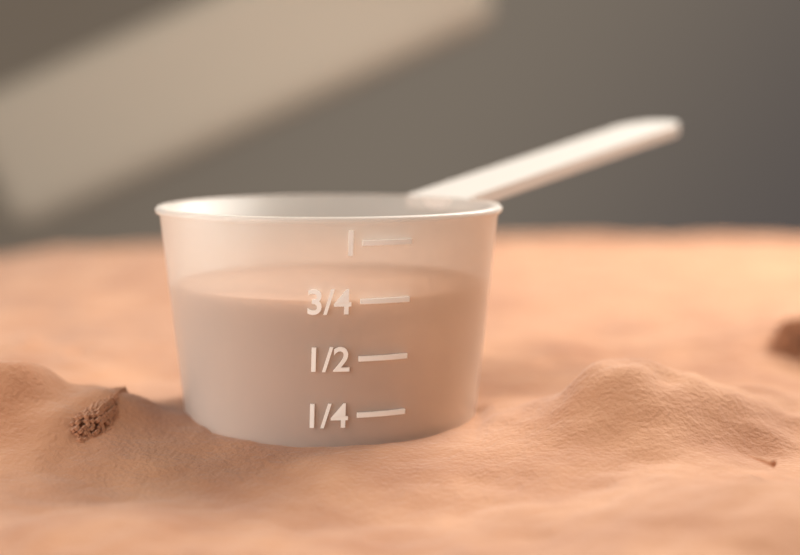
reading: 0.75 (no unit)
